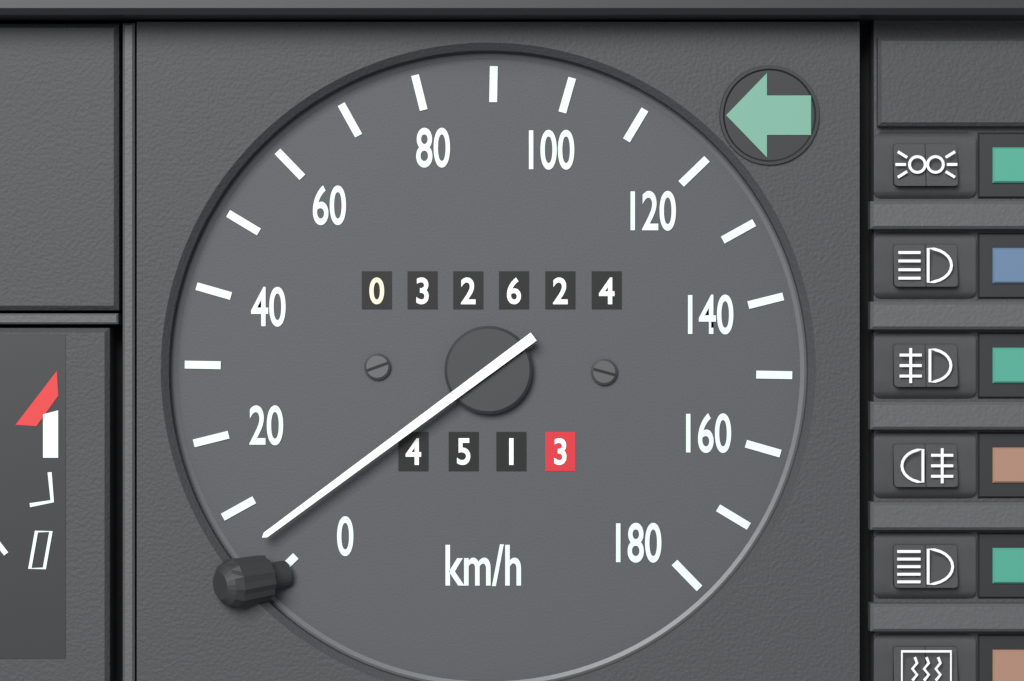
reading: 5 km/h
